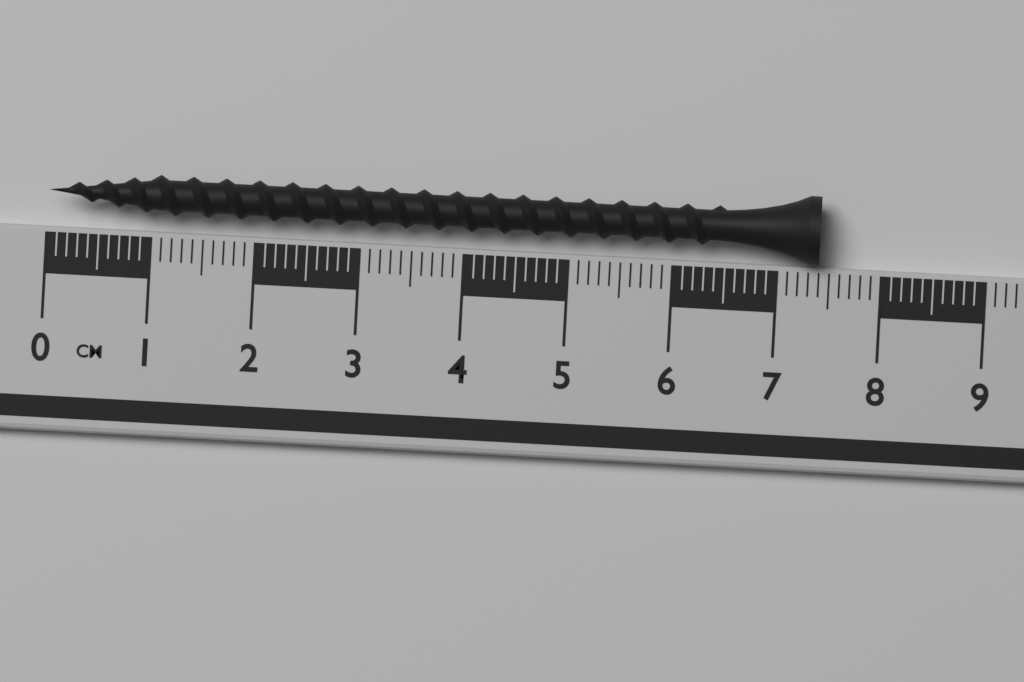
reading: 7.4 cm
